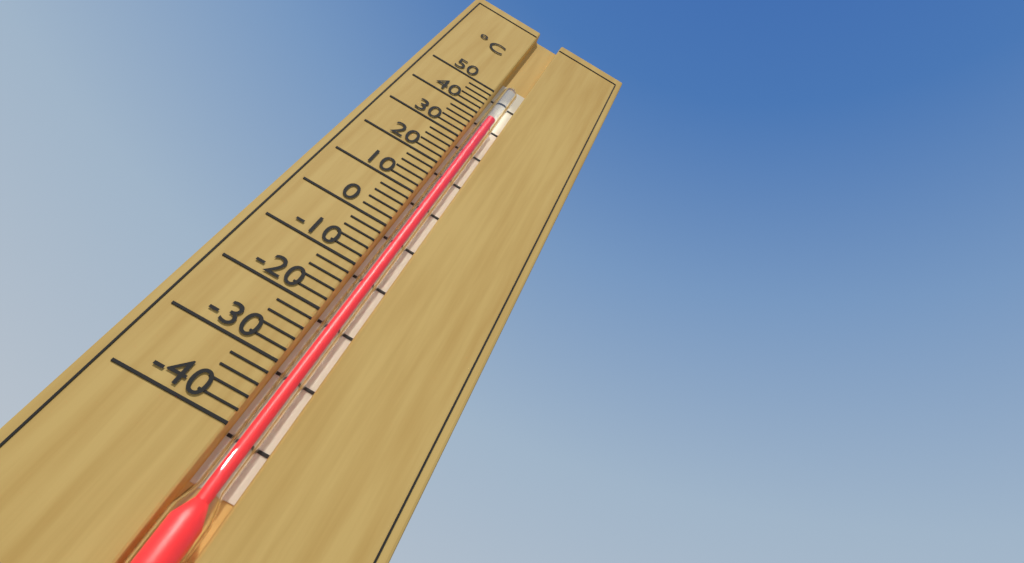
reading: 40 °C
